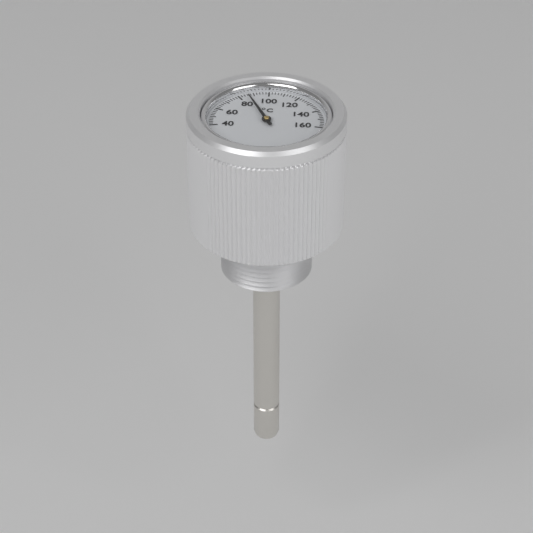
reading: 86 °C
